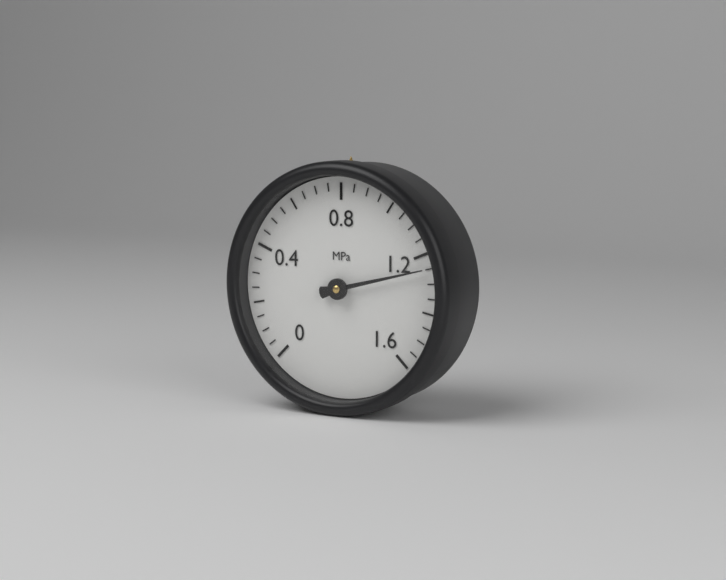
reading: 1.25 MPa
